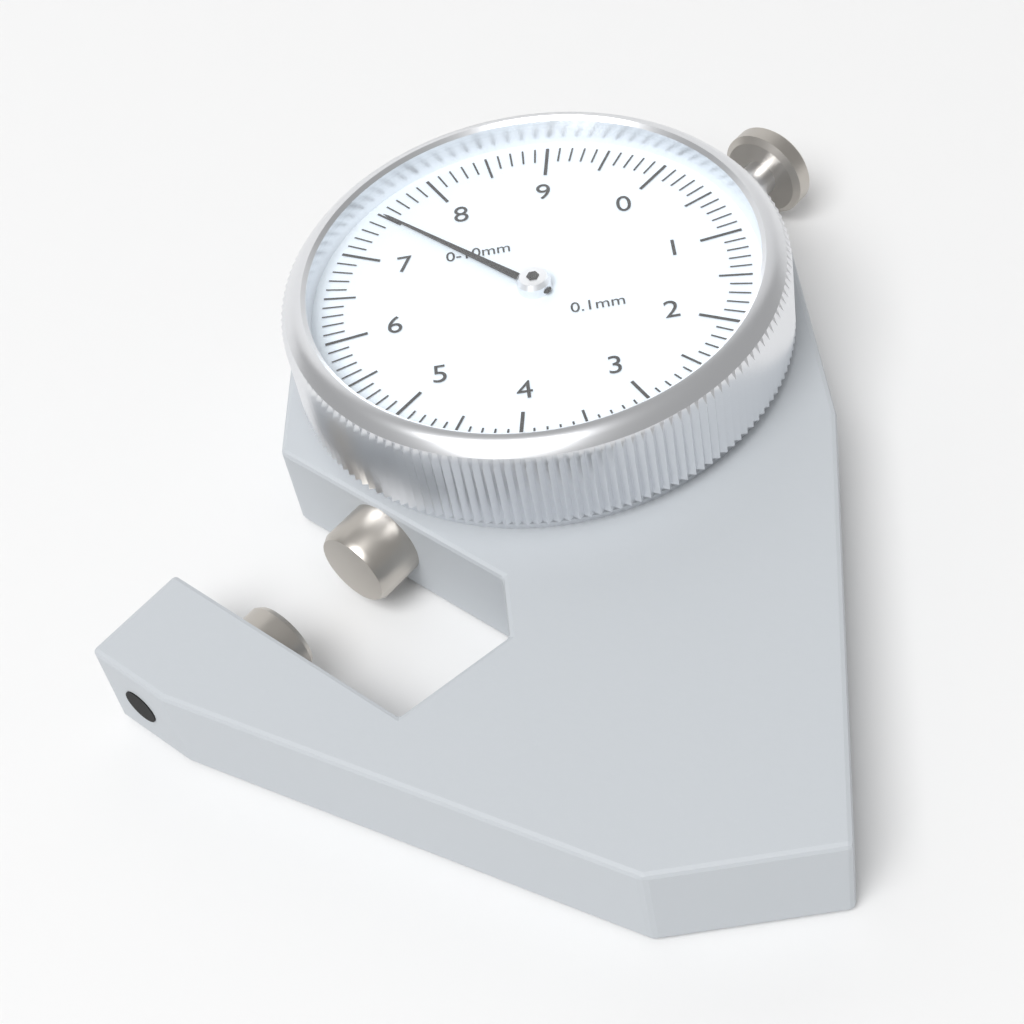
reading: 7.5 mm
